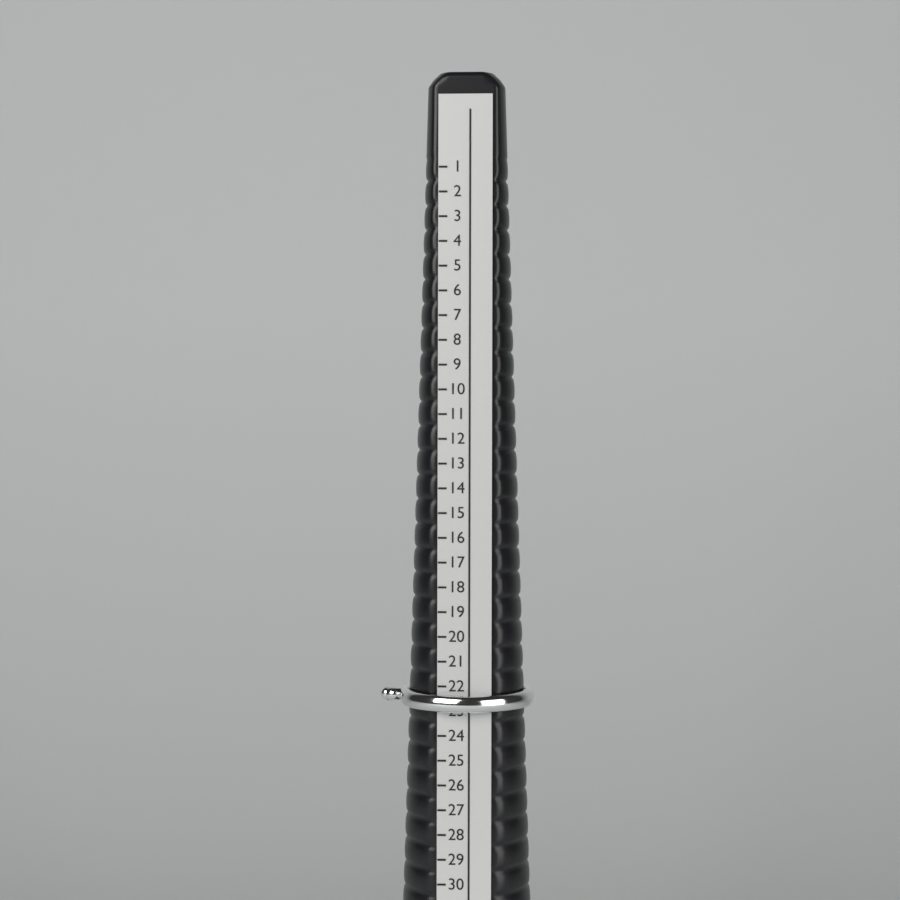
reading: 23 (no unit)
